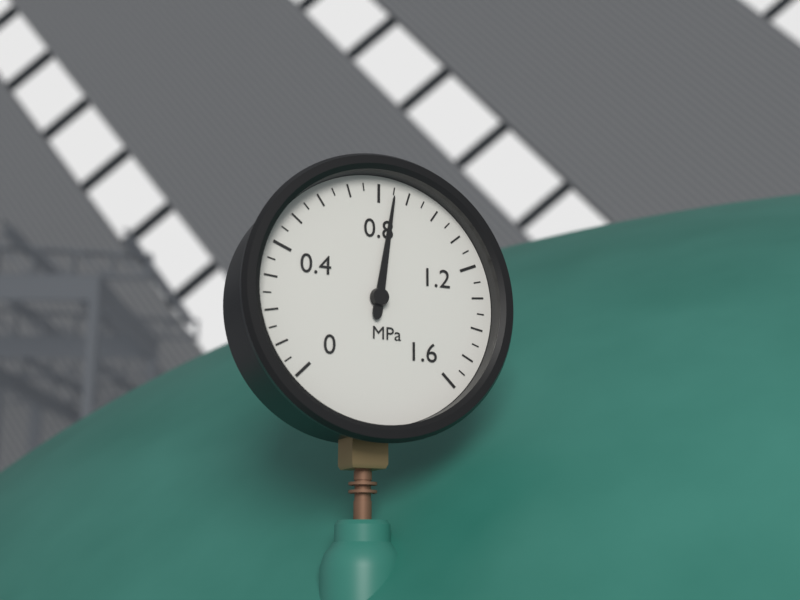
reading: 0.85 MPa
